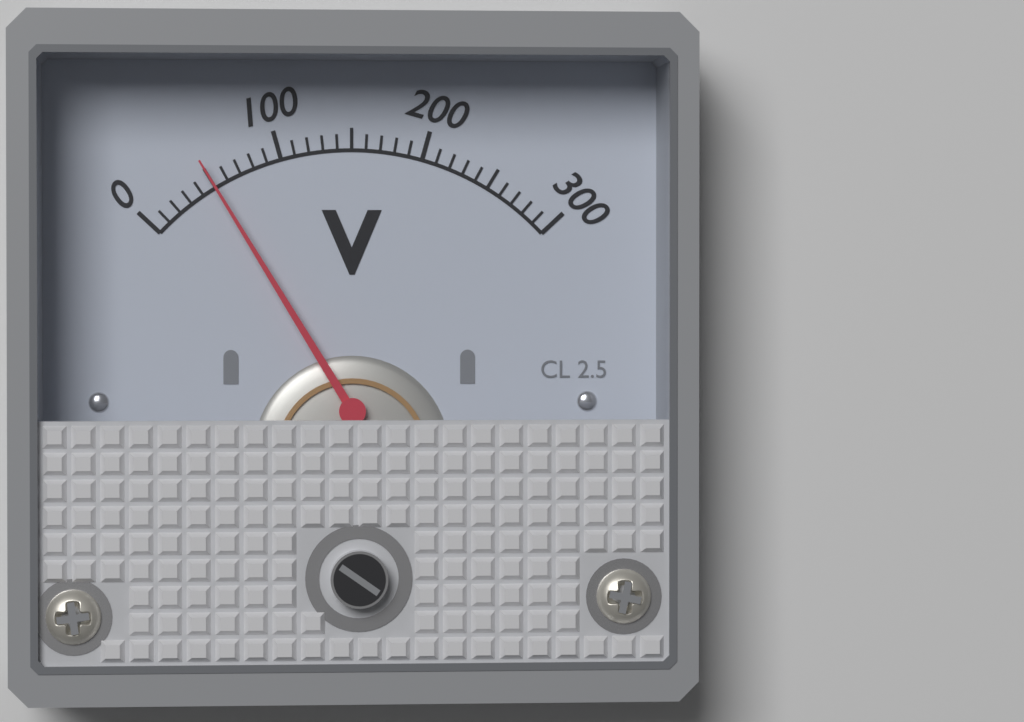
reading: 50 V
